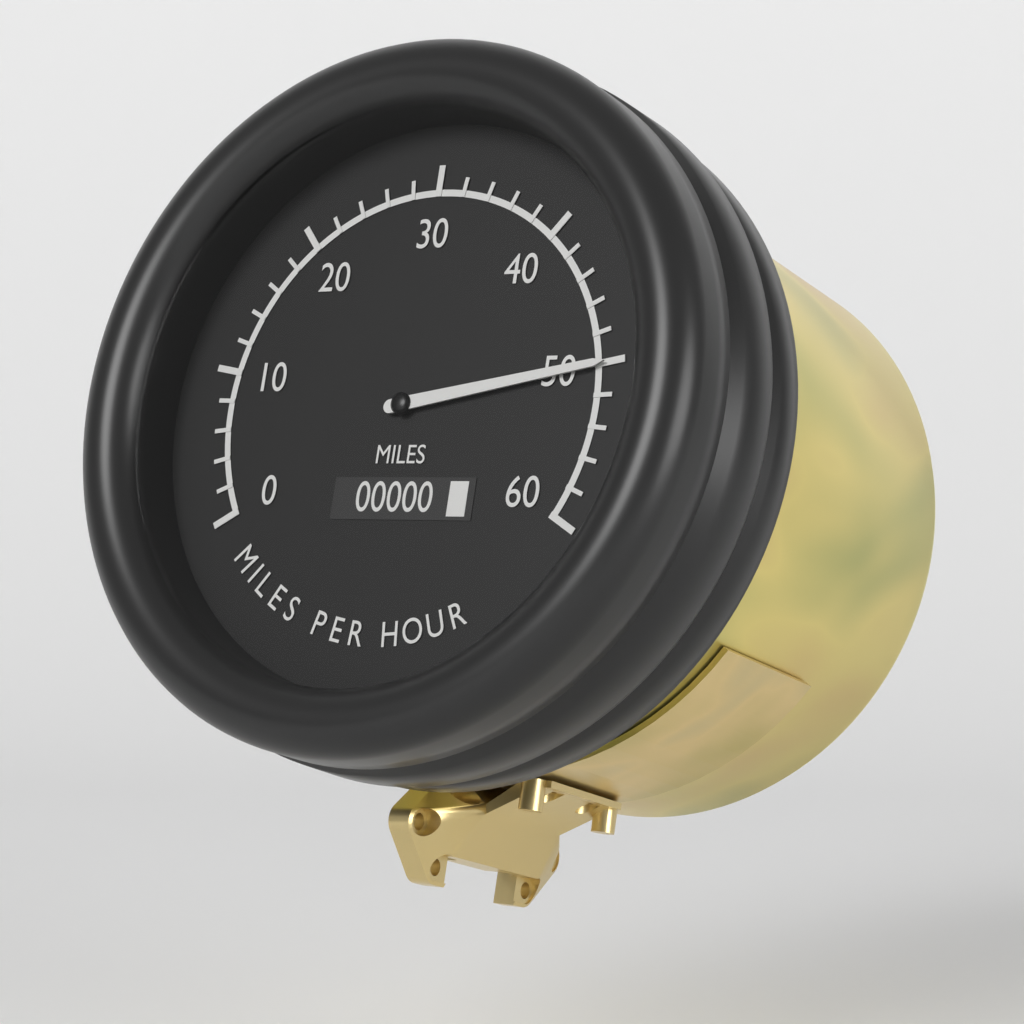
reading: 50 mph
